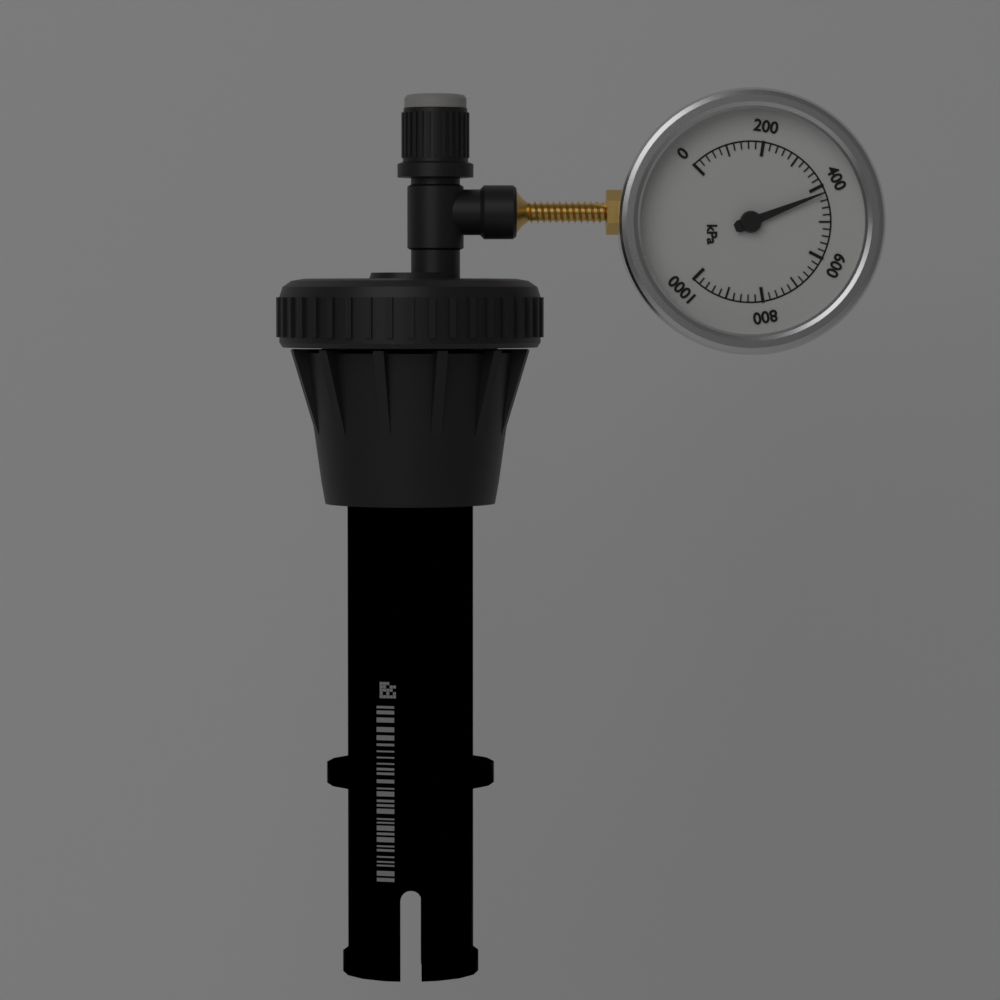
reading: 420 kPa
